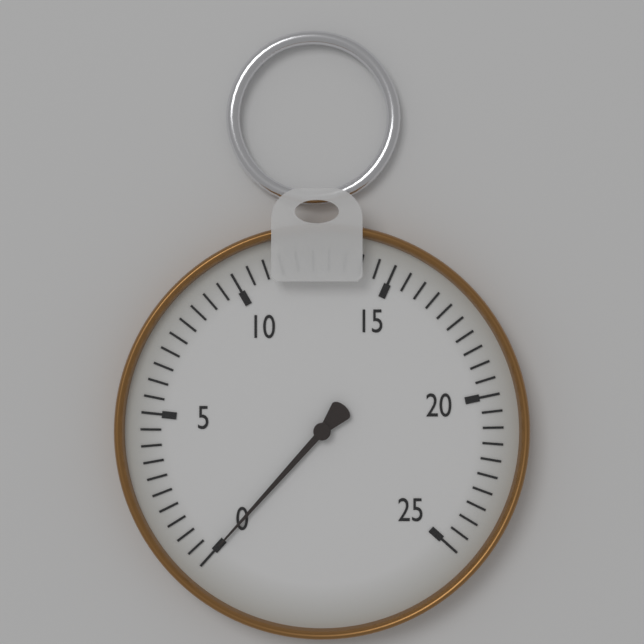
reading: 0.0 (no unit)
